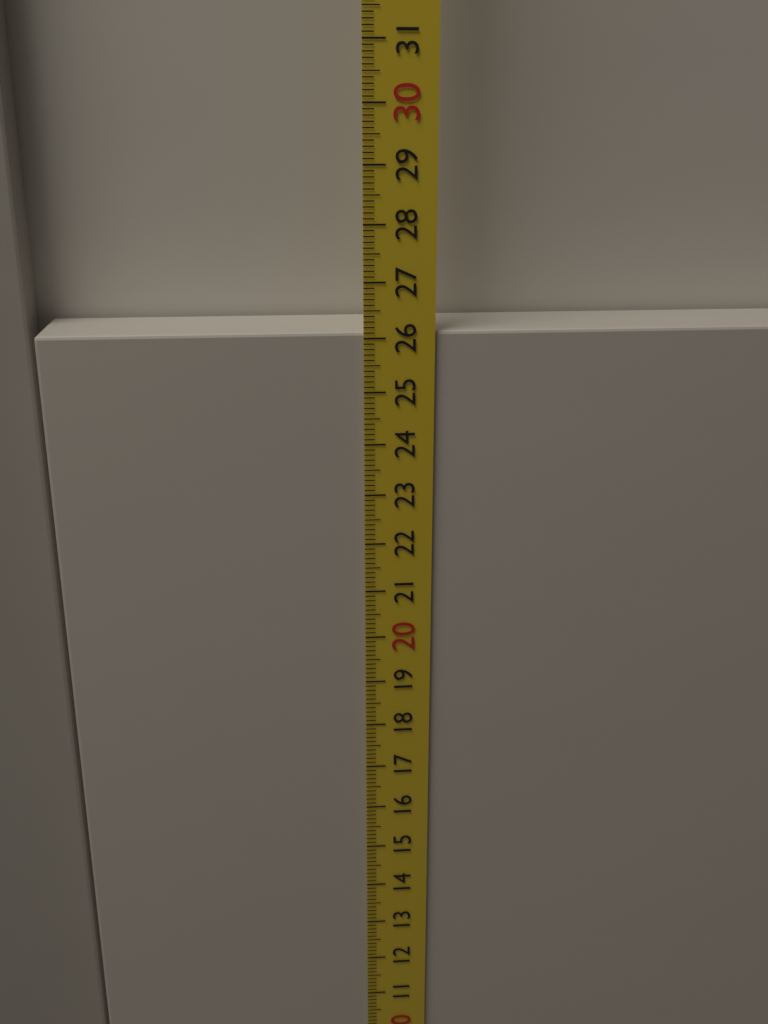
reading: 26.1 cm
